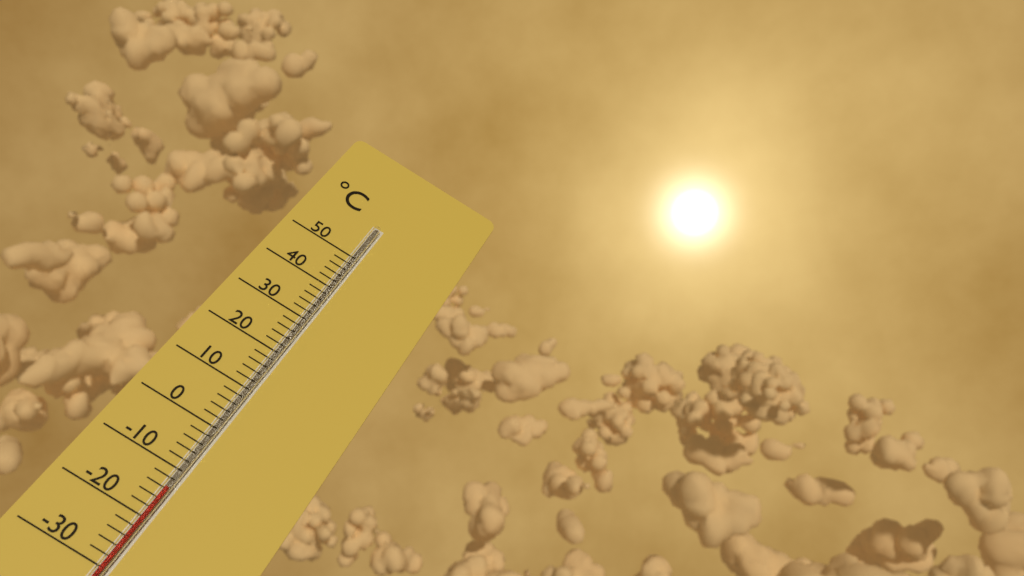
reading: -14 °C
